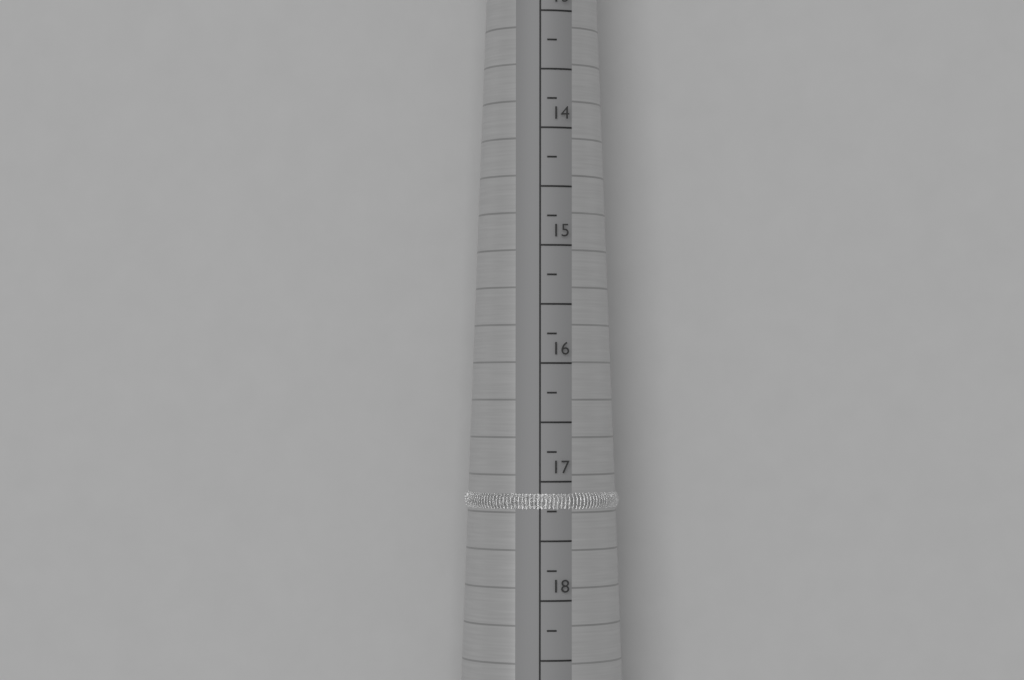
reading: 17.25 mm
